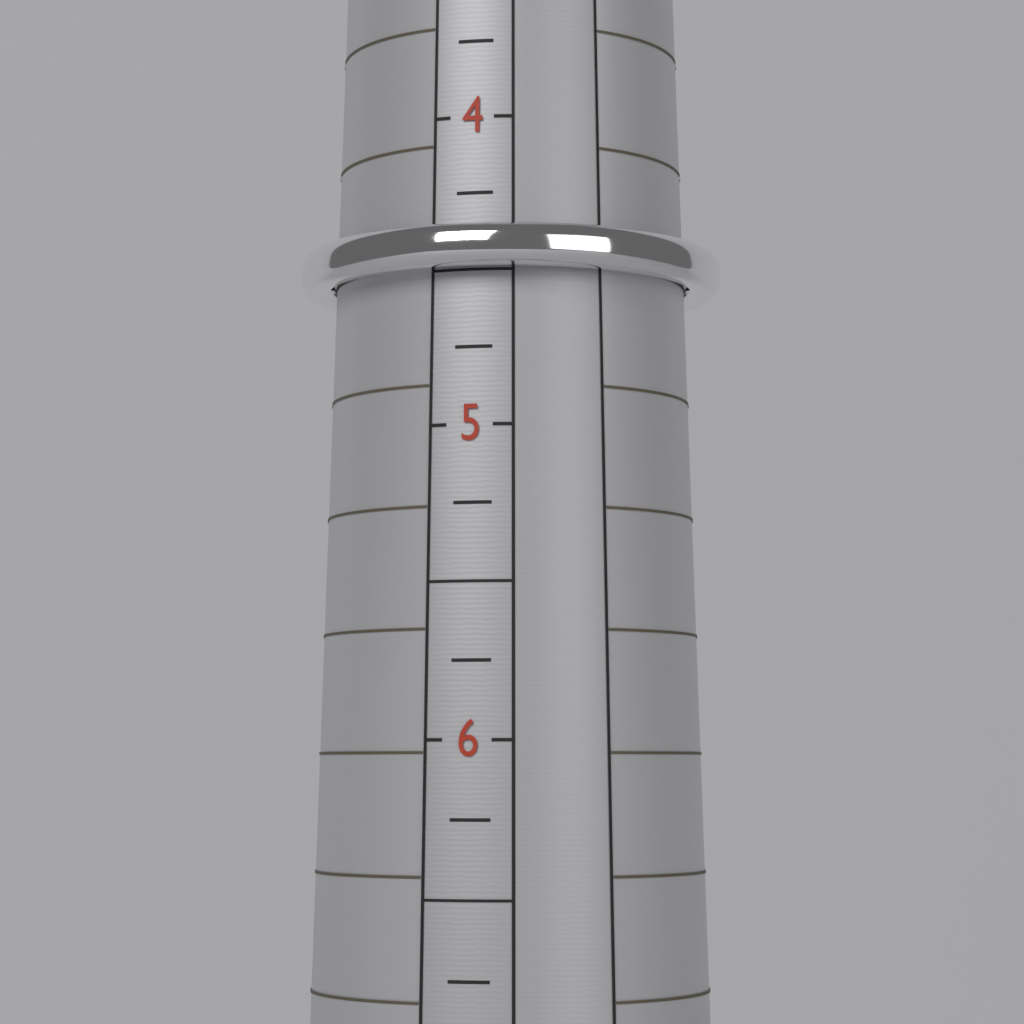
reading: 4.50 (no unit)
